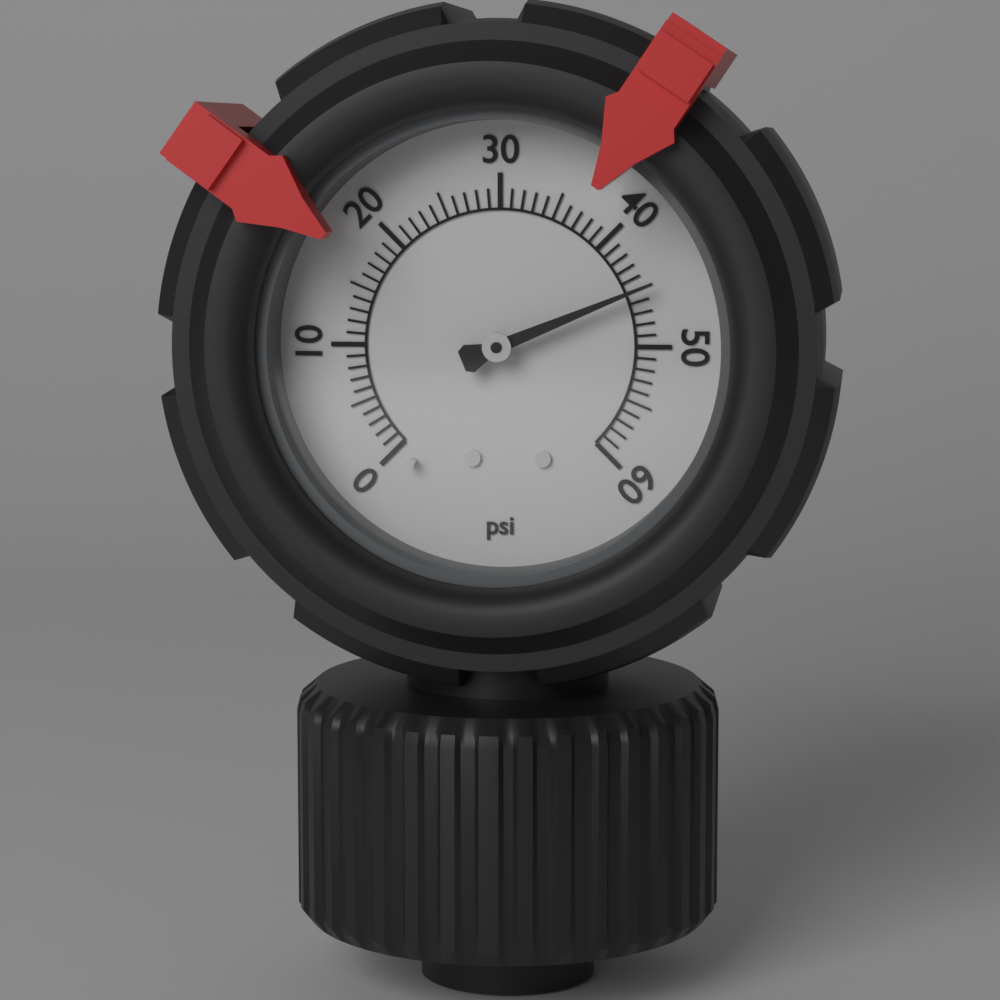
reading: 45 psi
